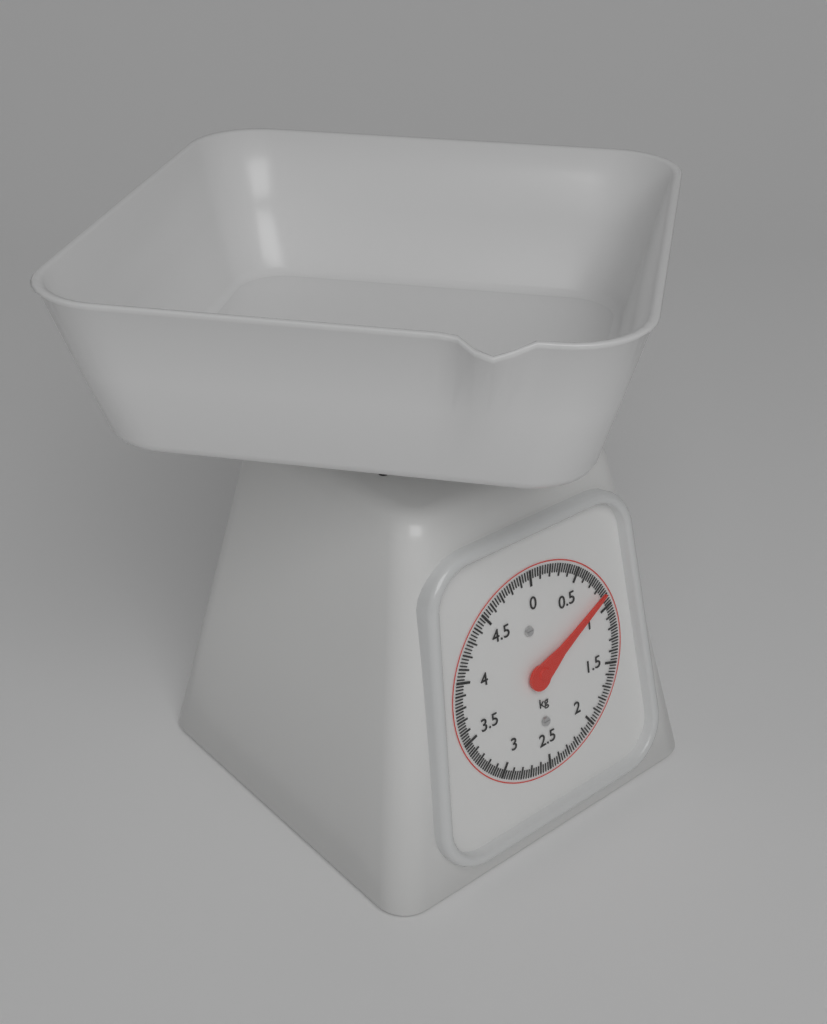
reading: 0.875 kg
